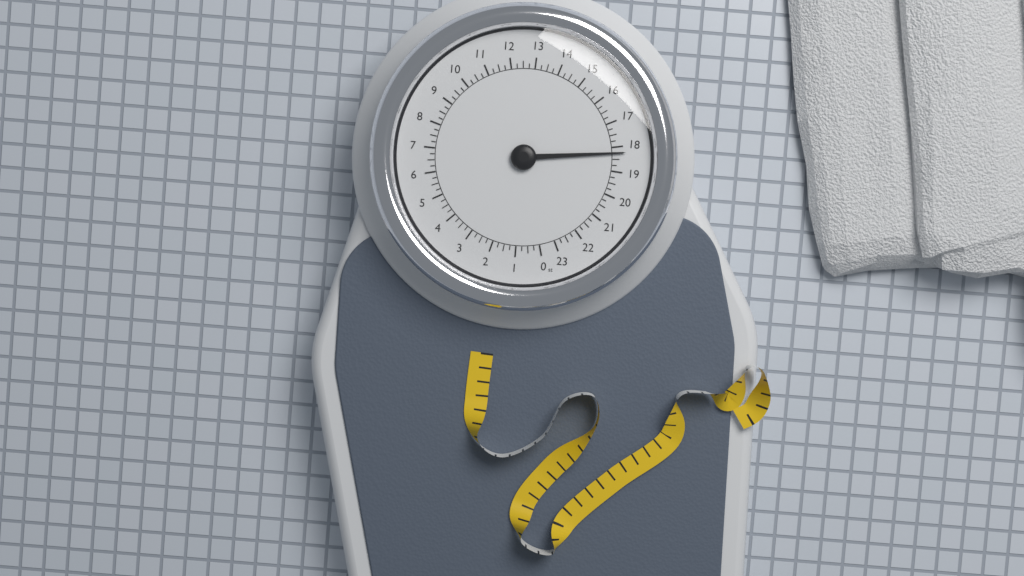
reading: 18.25 st
